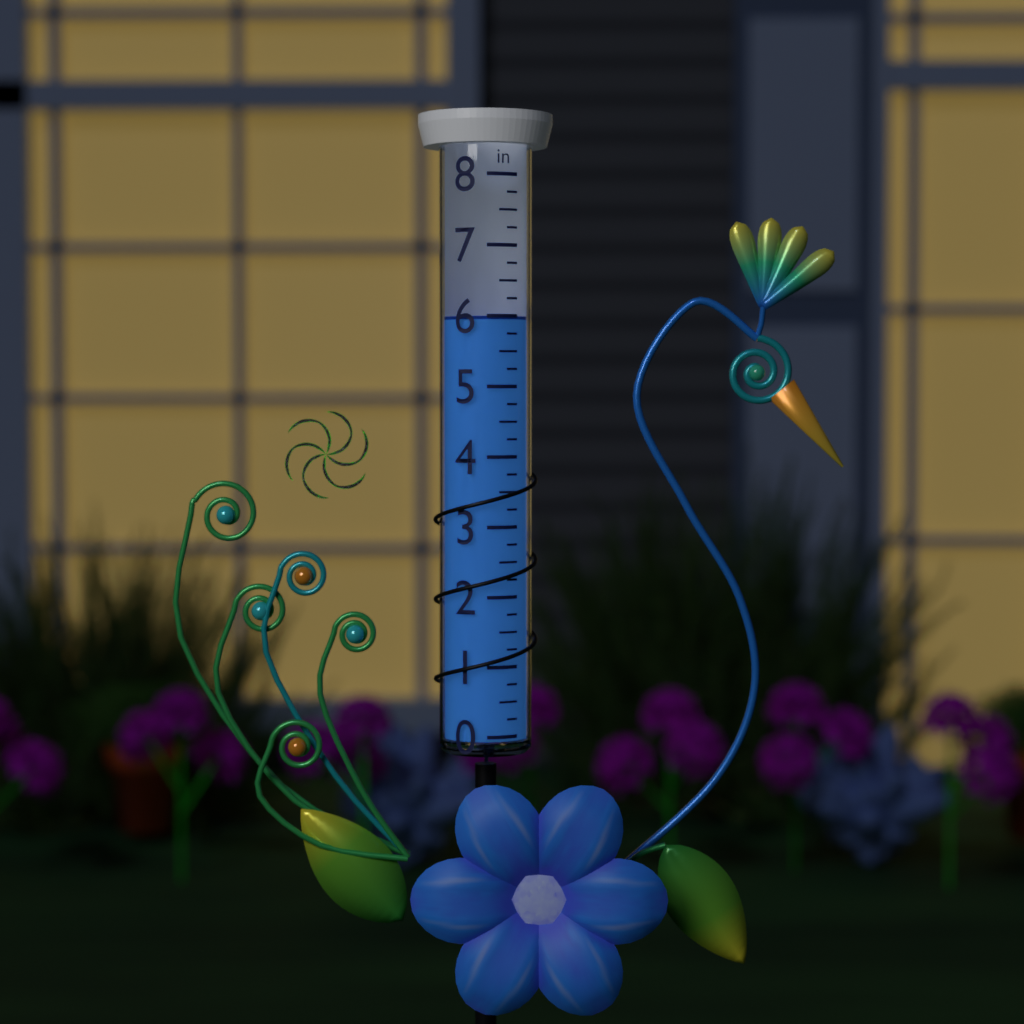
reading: 6.00 in
